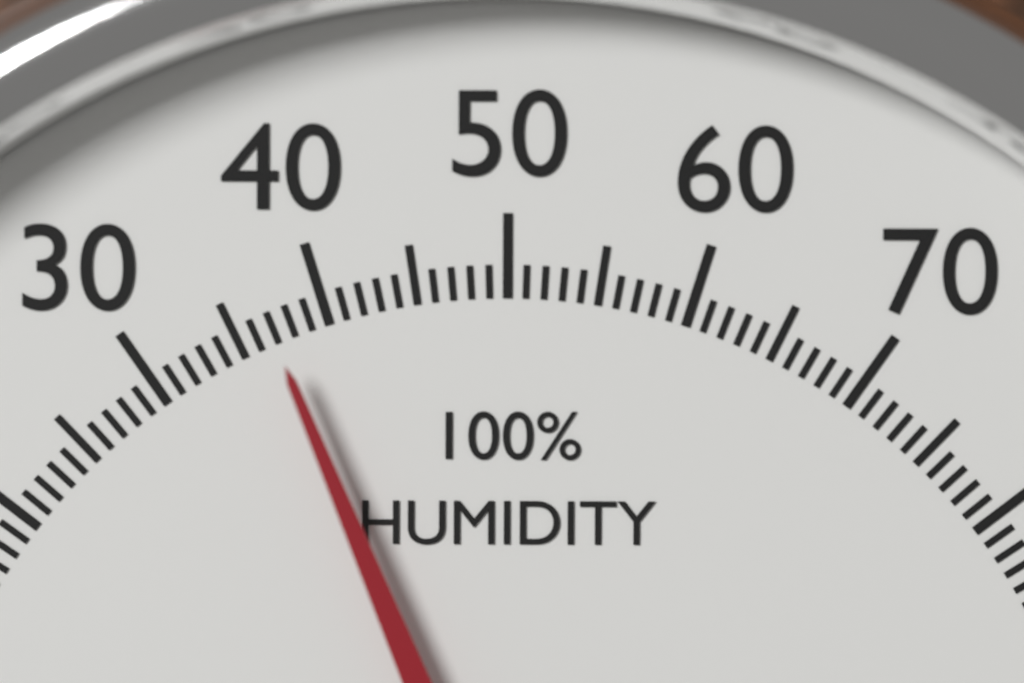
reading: 37 %
